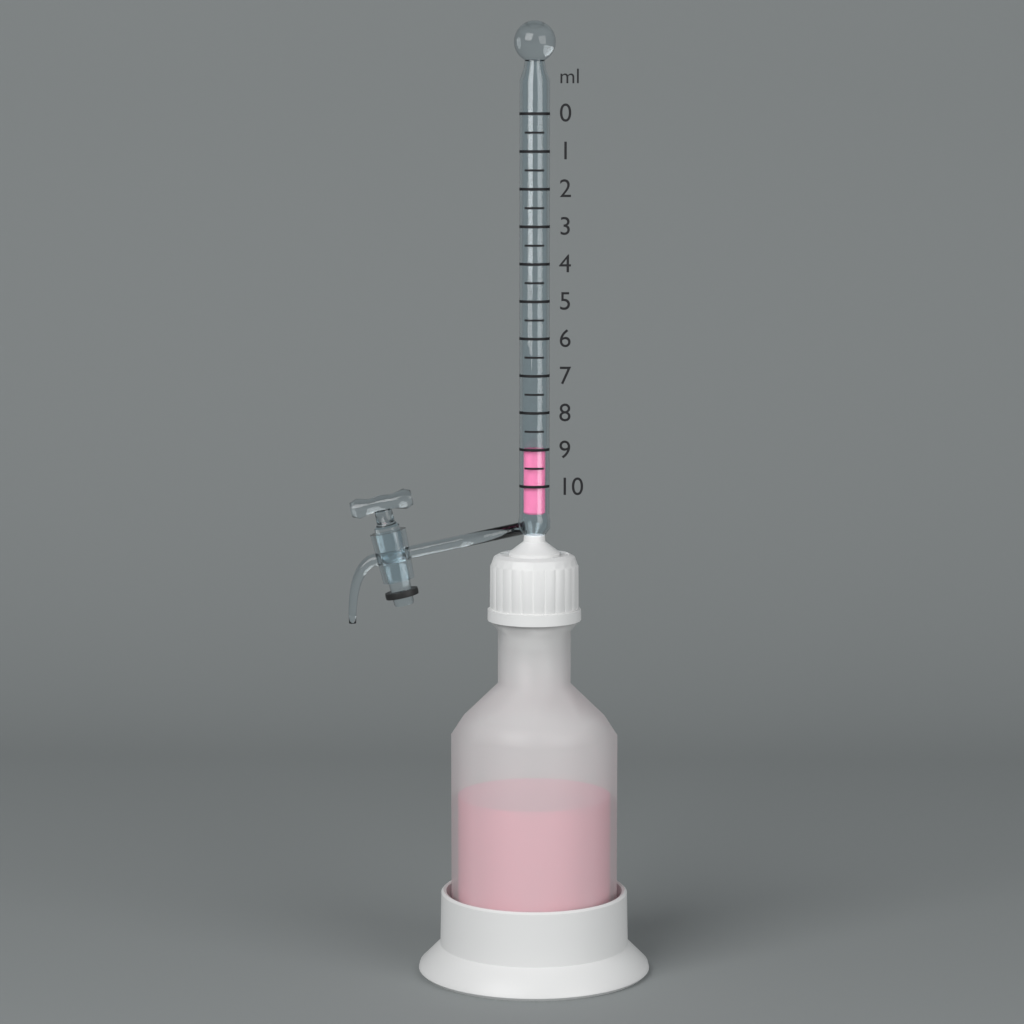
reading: 9.0 ml
